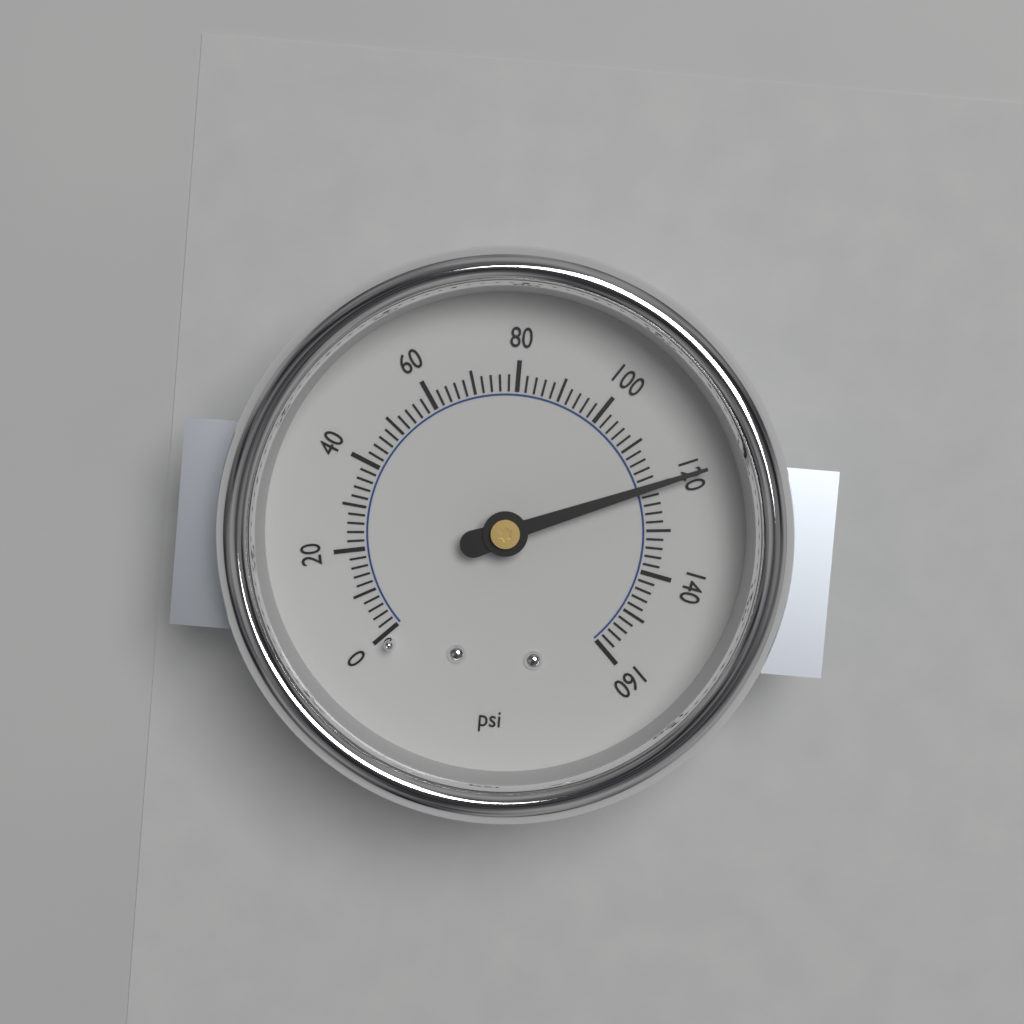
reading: 120 psi
